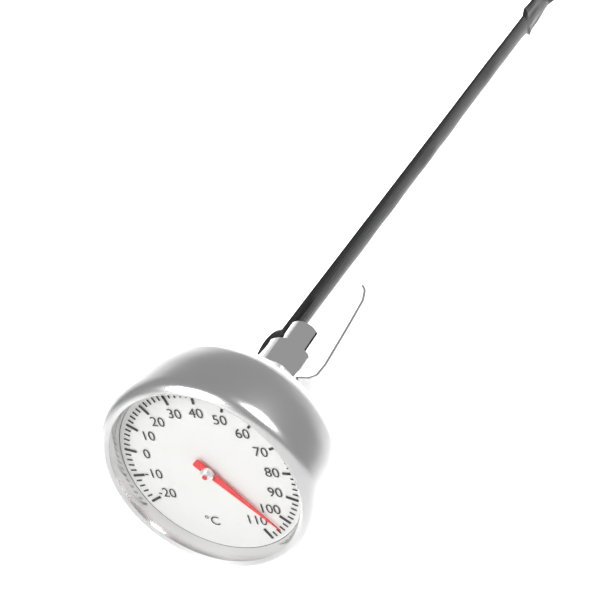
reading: 104 °C
